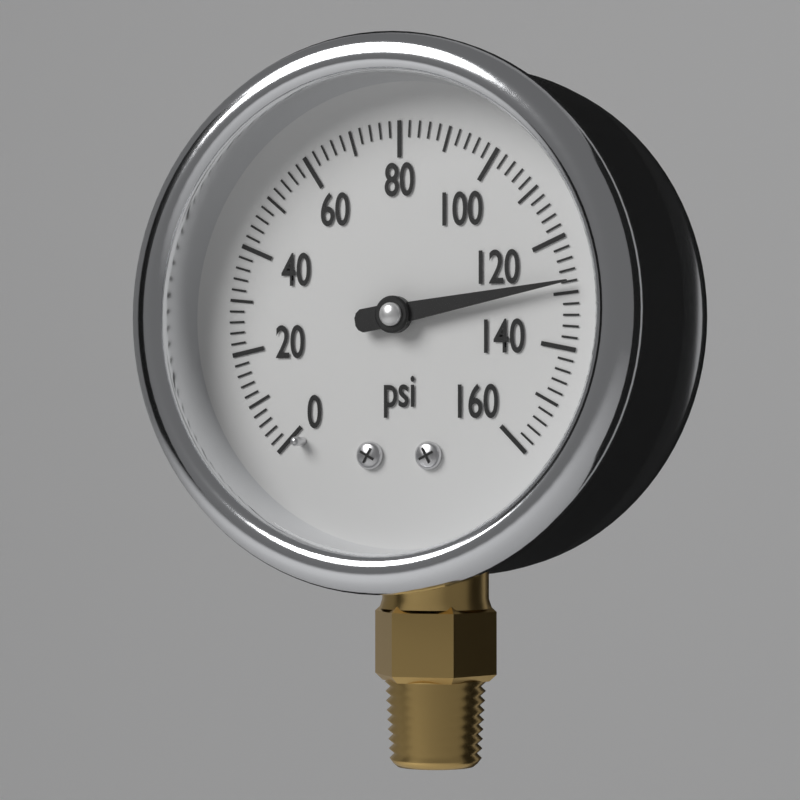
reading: 128 psi
